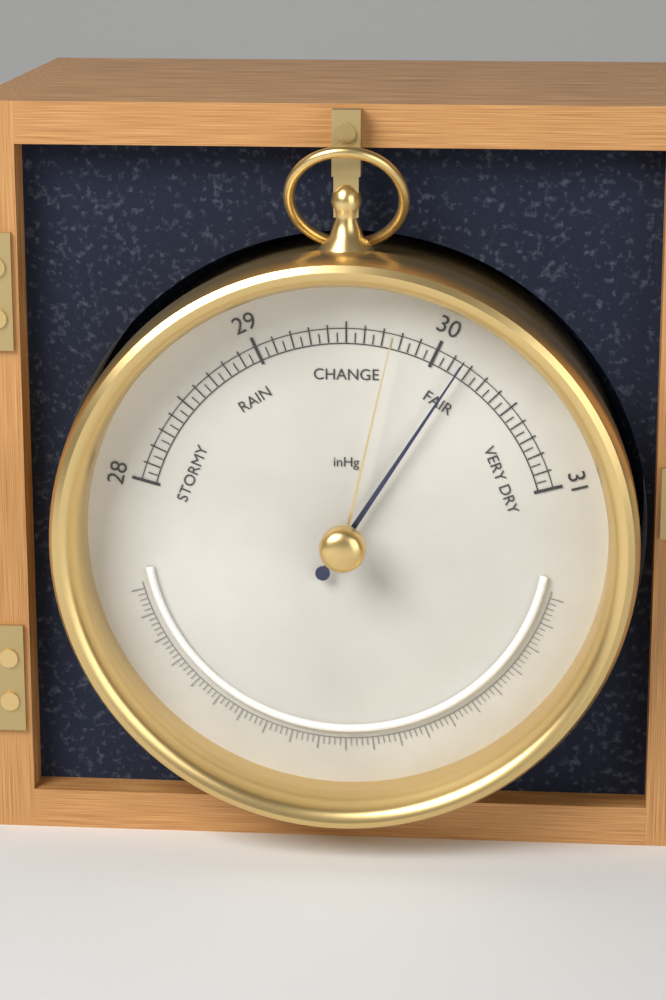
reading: 30.15 inHg
